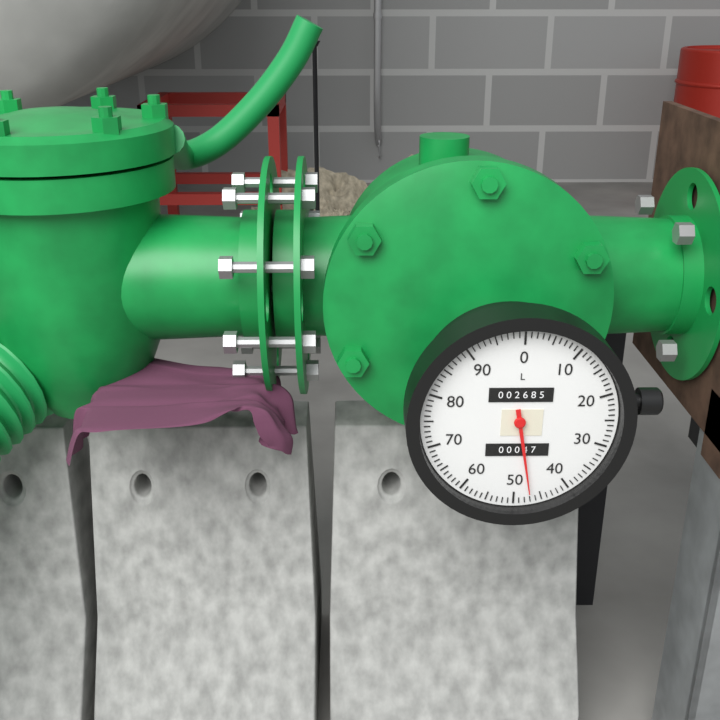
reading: 47 L
